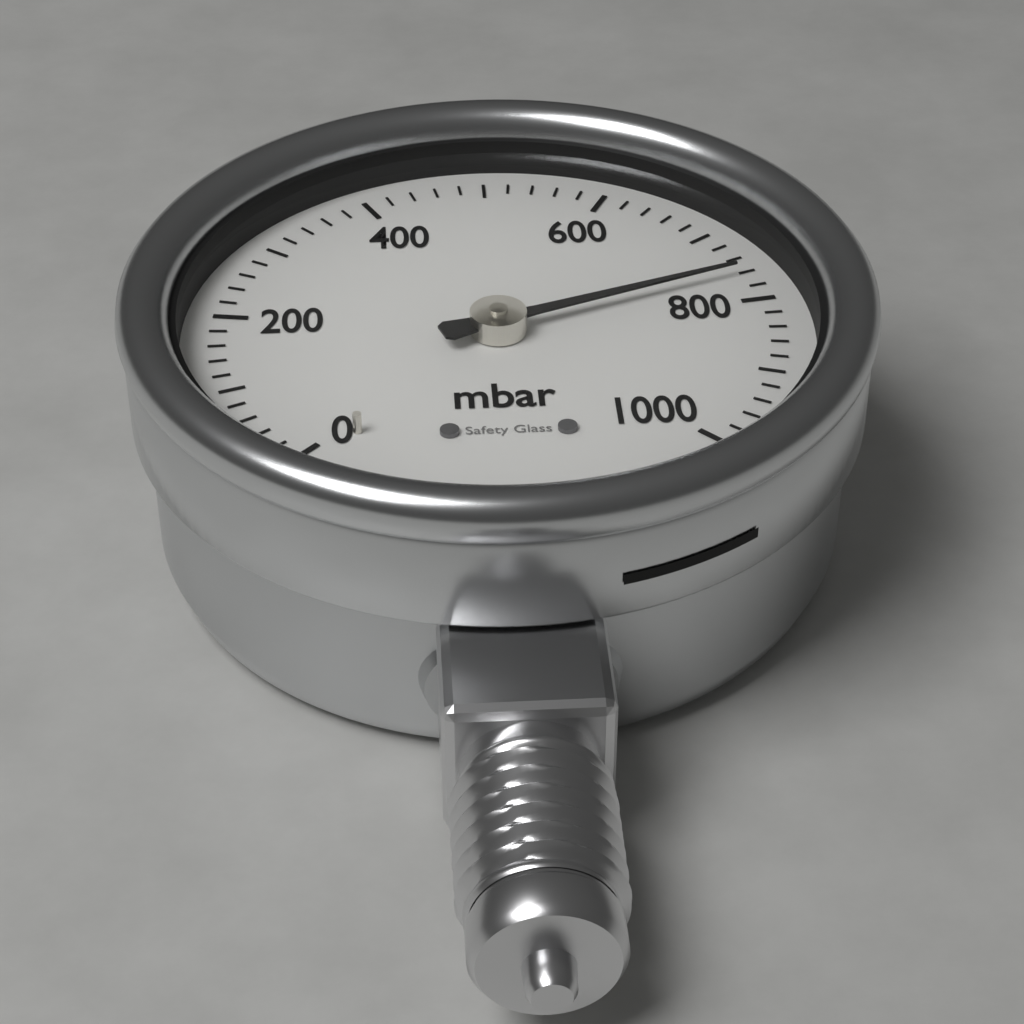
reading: 760 mbar
